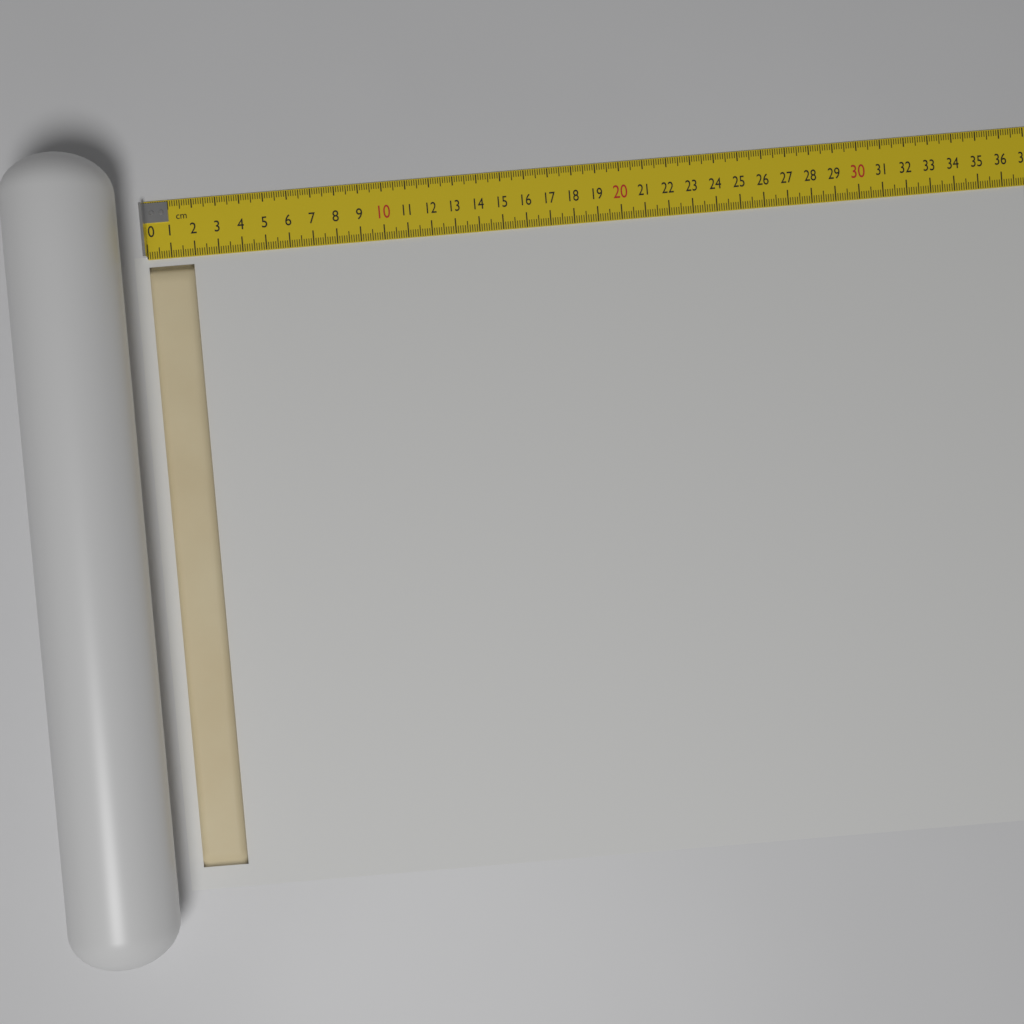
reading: 1.9 cm
